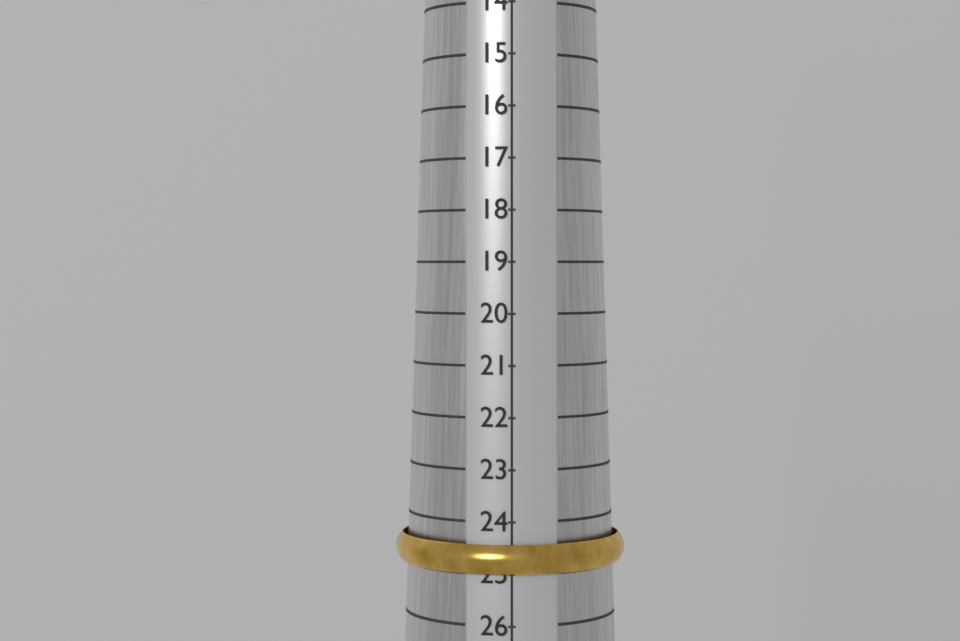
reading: 25 (no unit)
